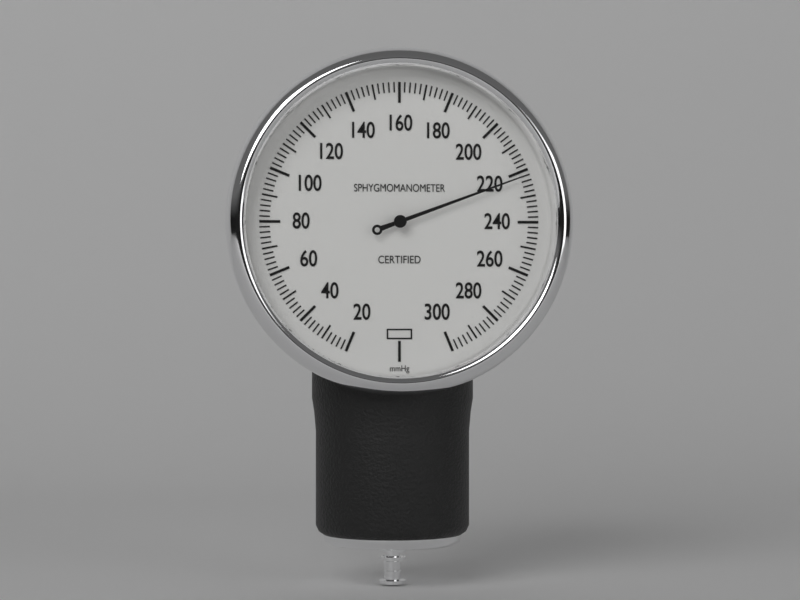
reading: 222 mmHg
